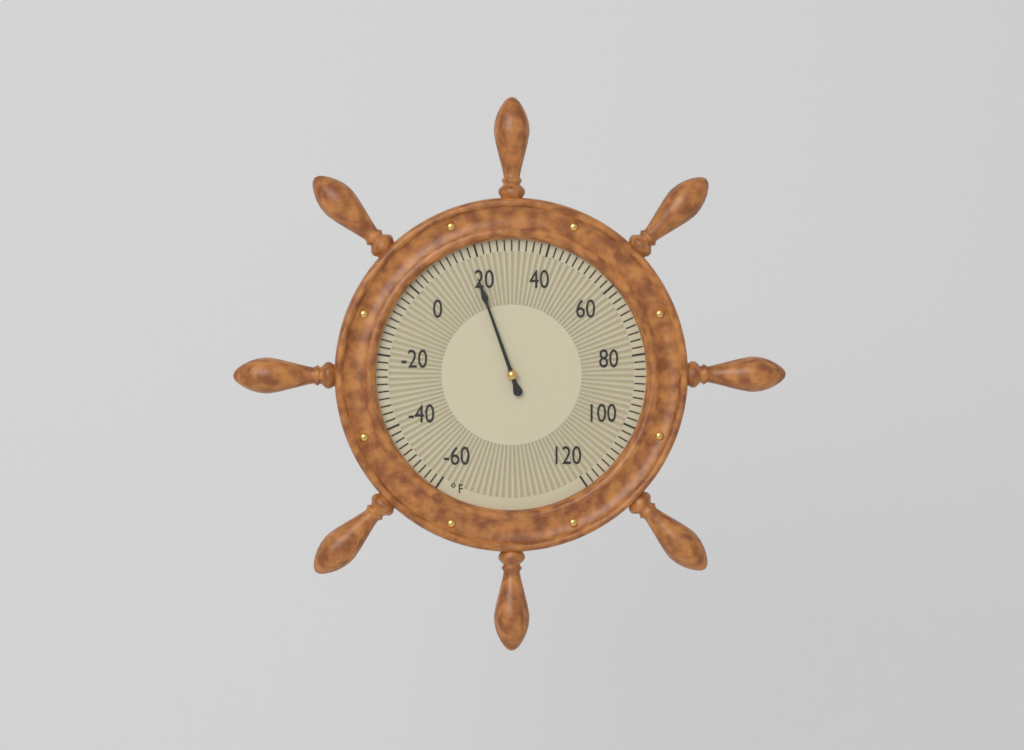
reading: 18 °F
